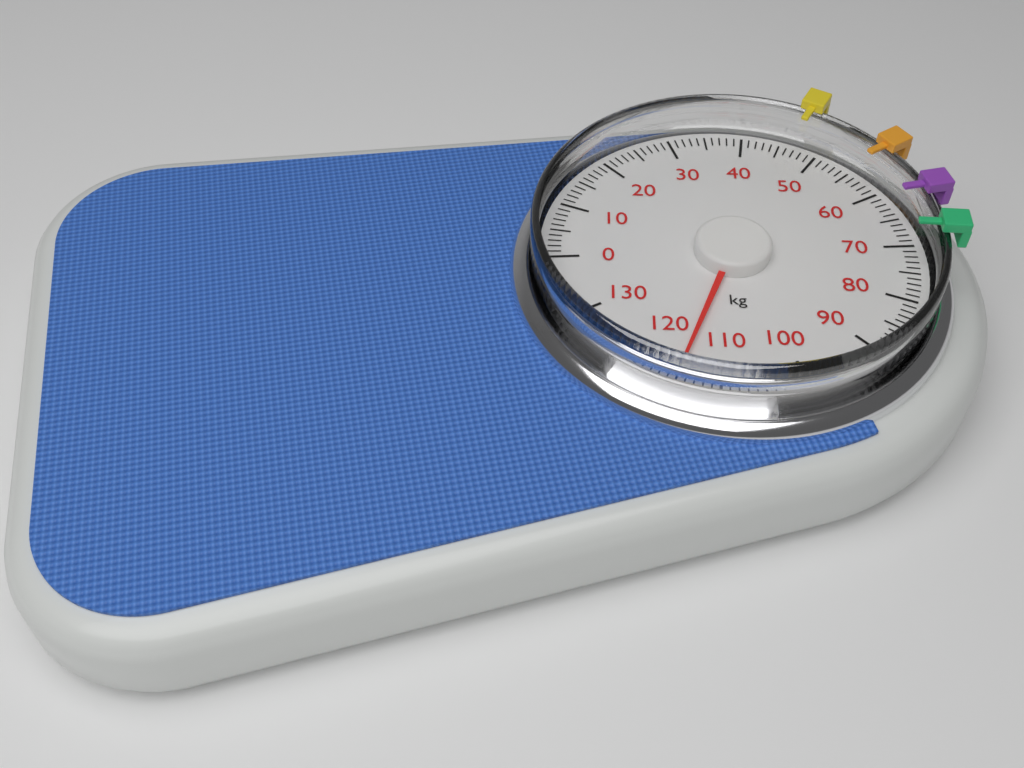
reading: 115 kg
